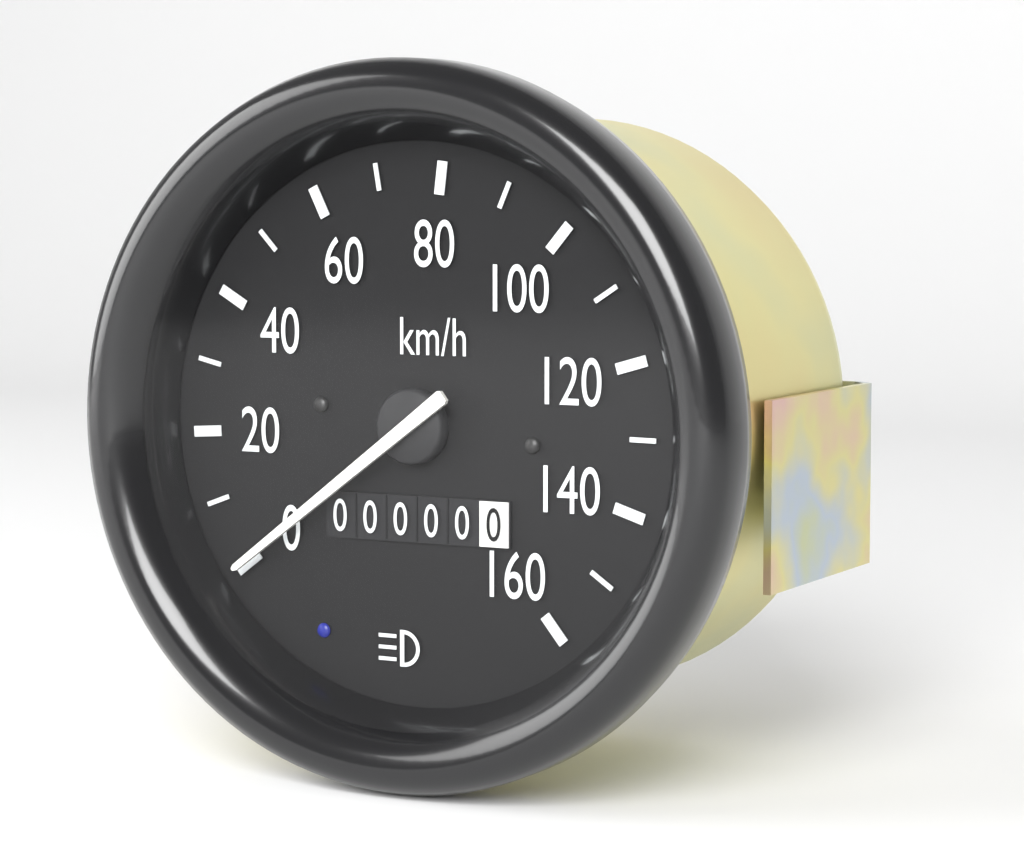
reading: 0 km/h
